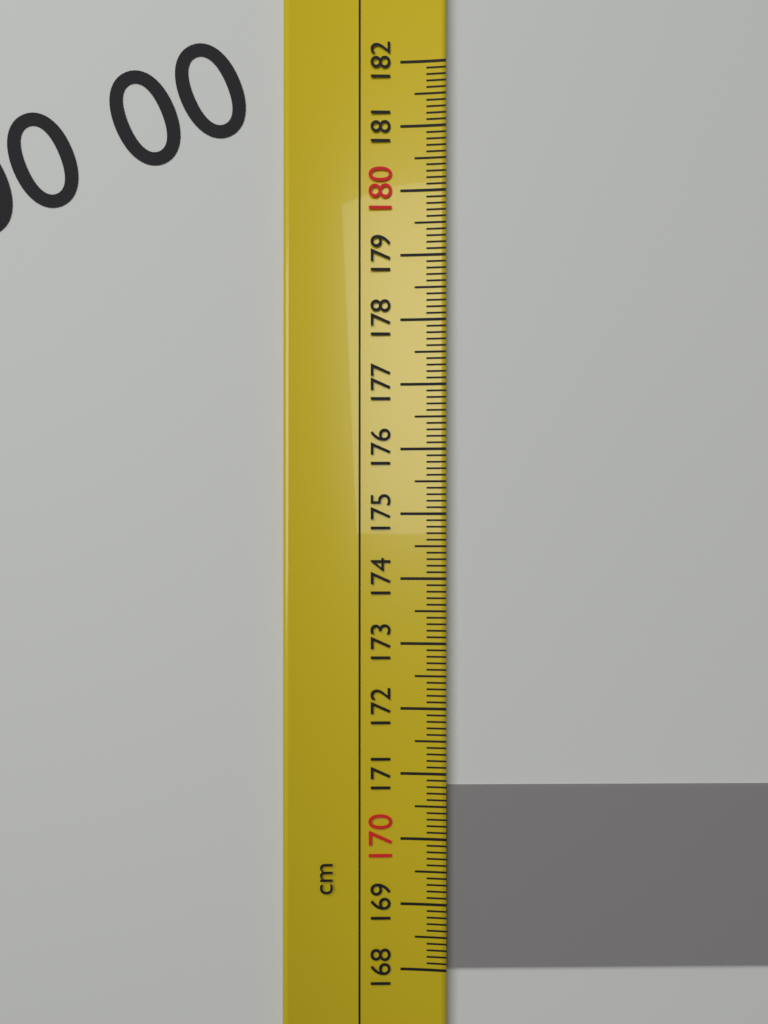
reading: 170.8 cm
